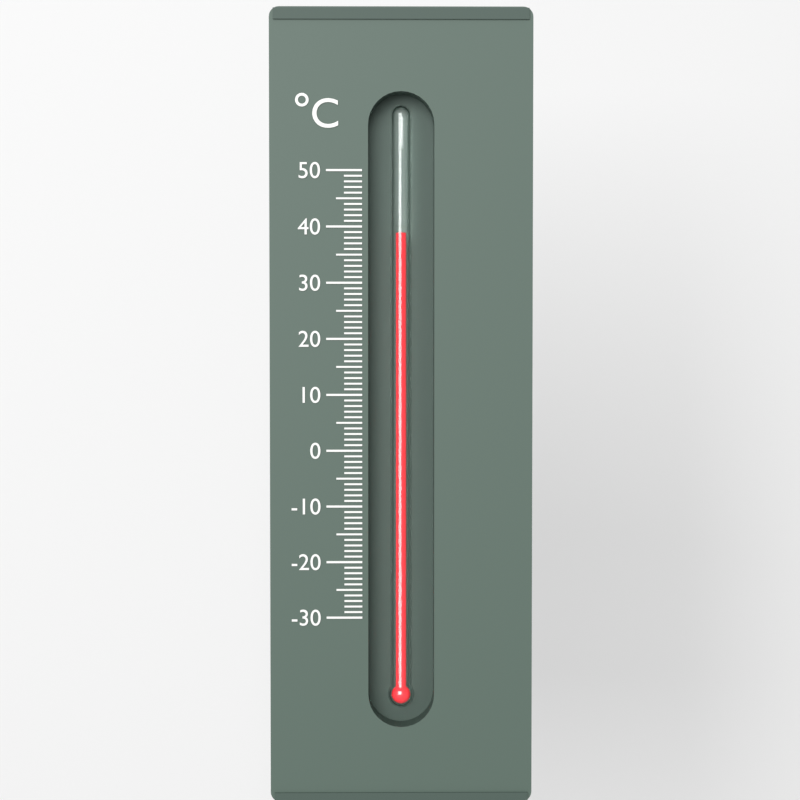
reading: 39 °C
